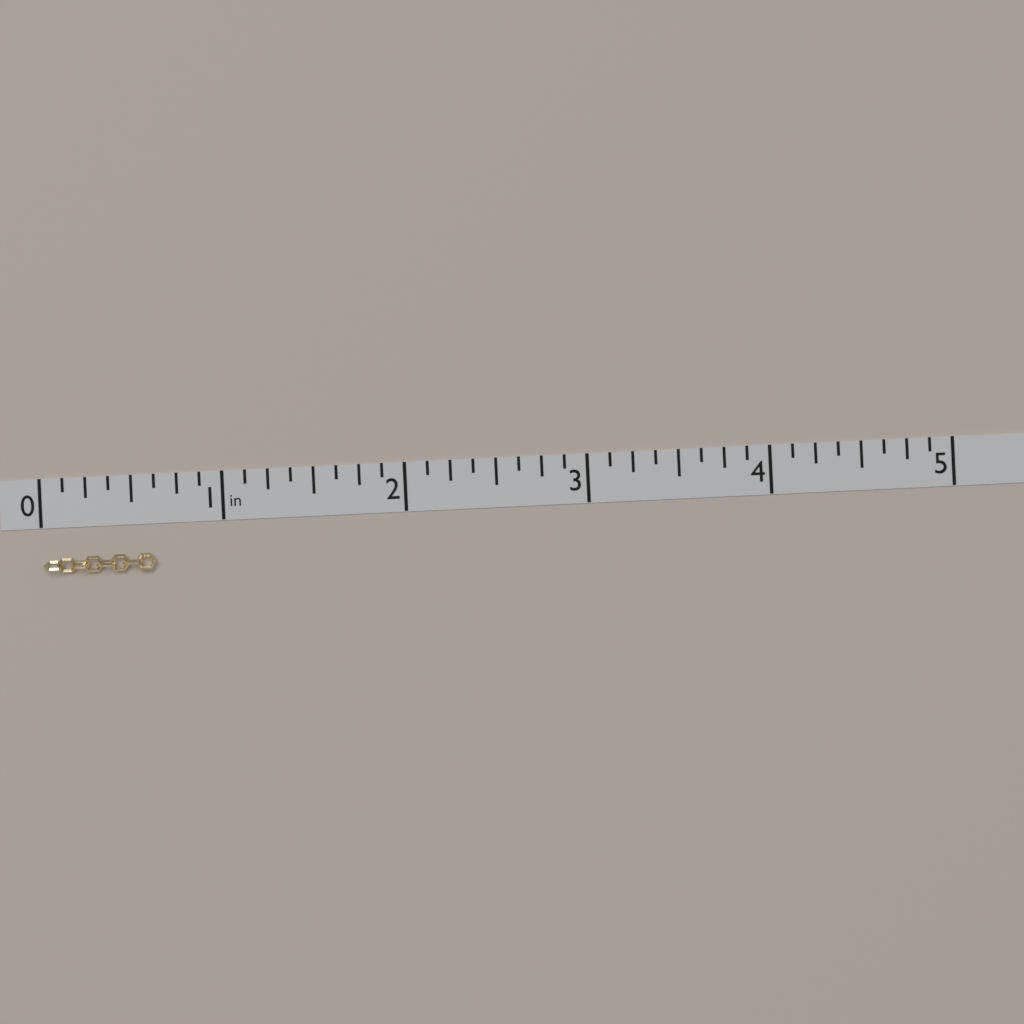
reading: 0.625 in
